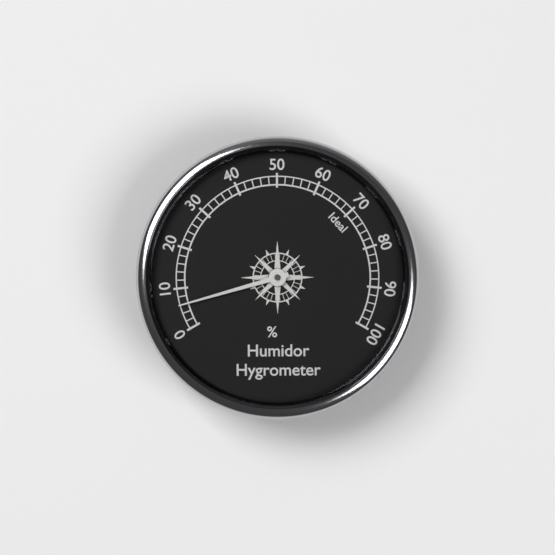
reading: 6 %
